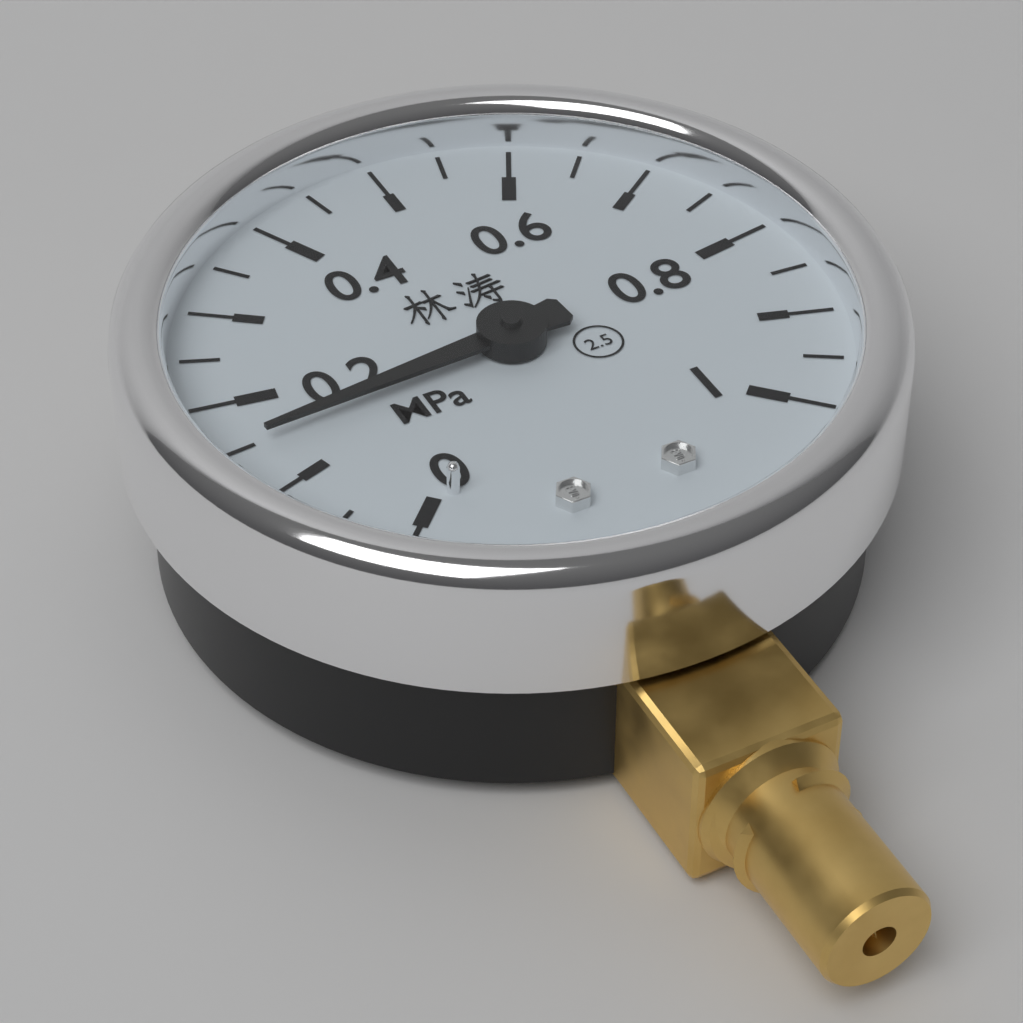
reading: 0.15 MPa
